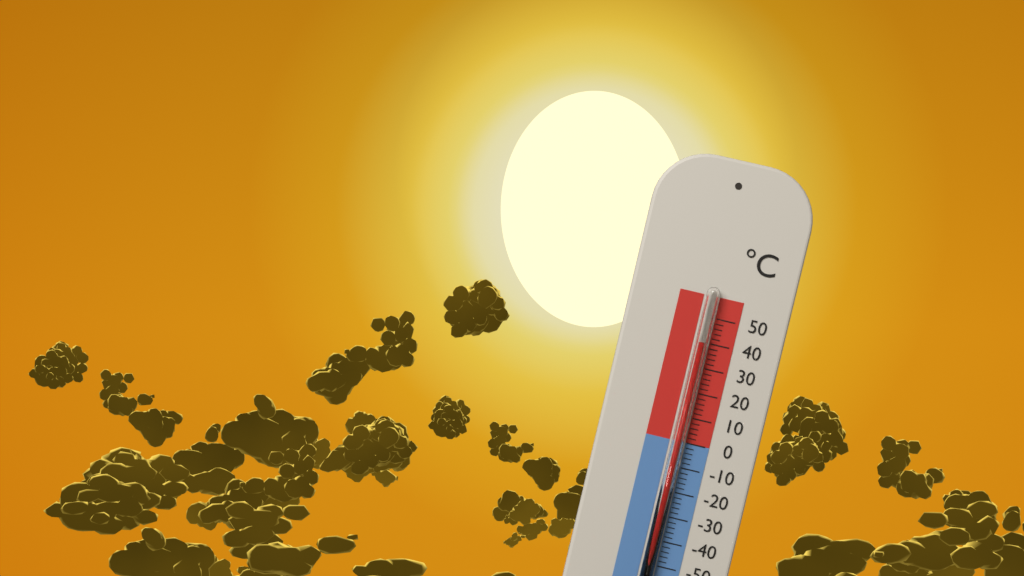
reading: 40 °C
